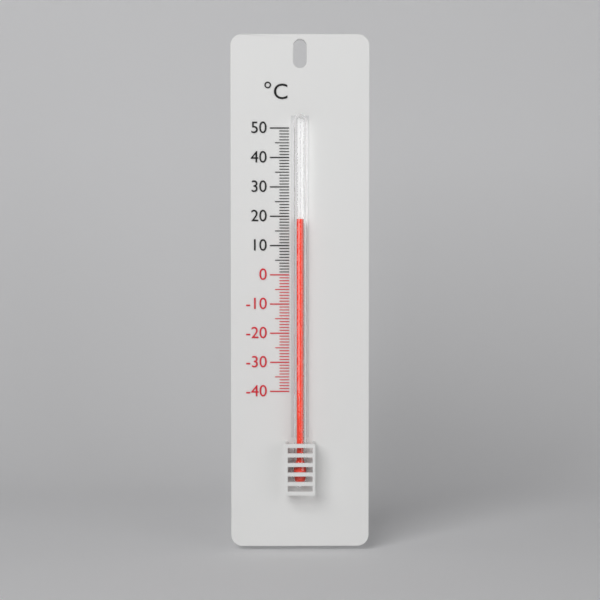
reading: 19 °C
